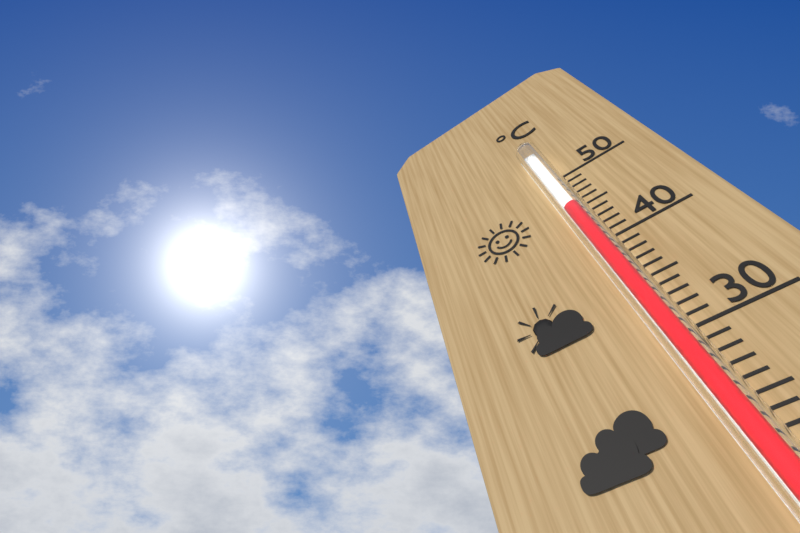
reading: 44 °C
